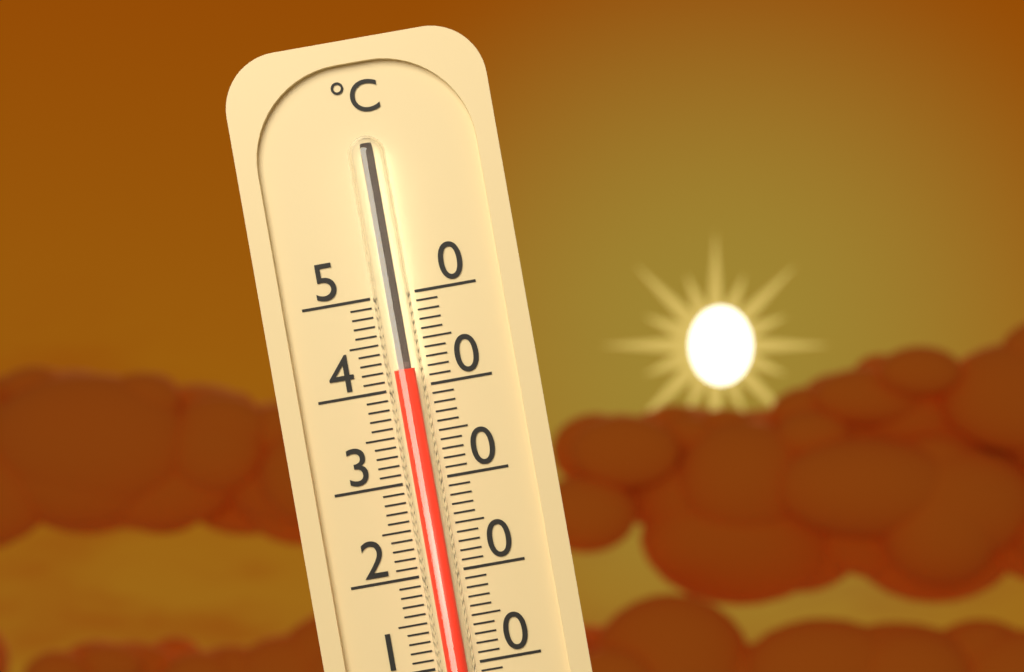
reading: 42 °C
